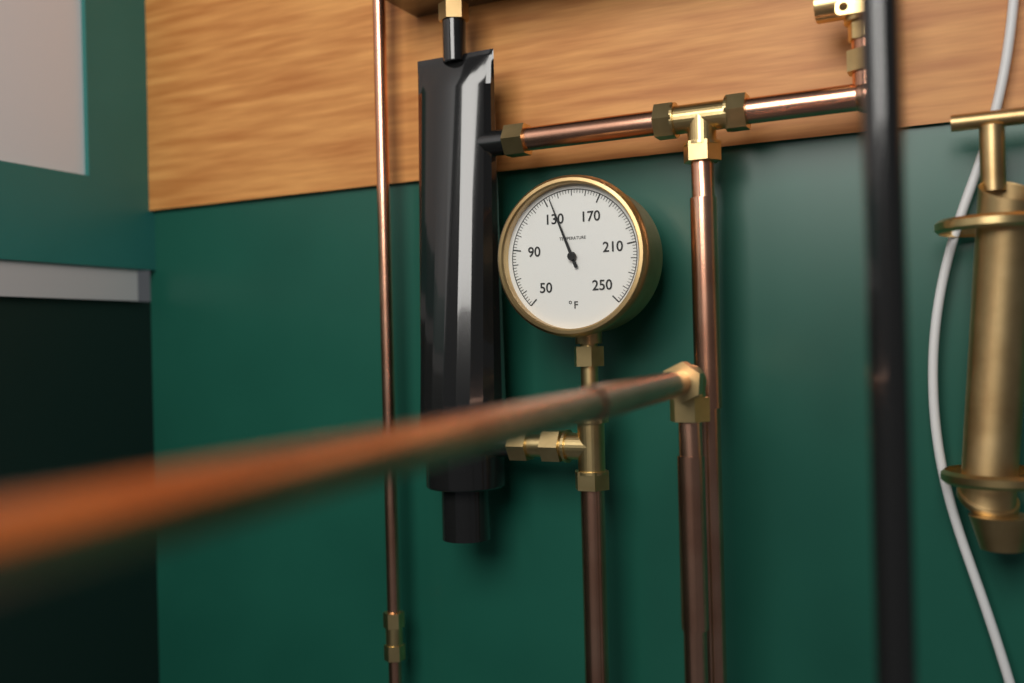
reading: 134 °F
